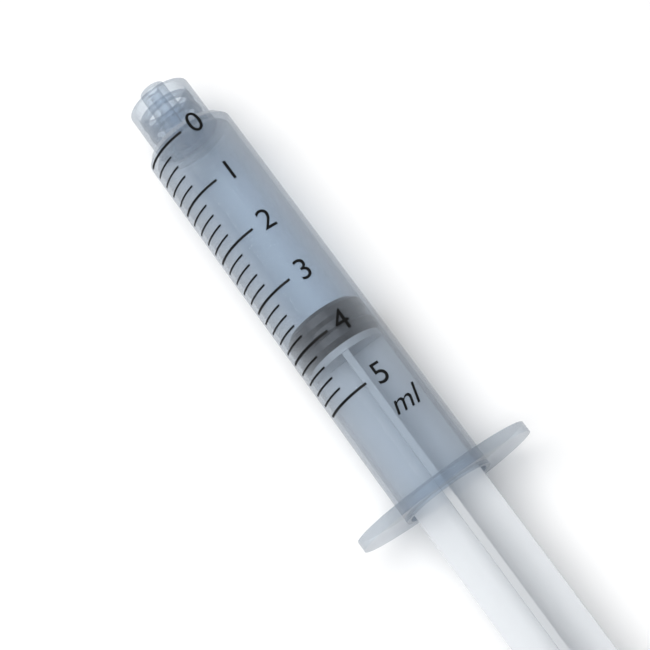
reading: 3.6 ml
